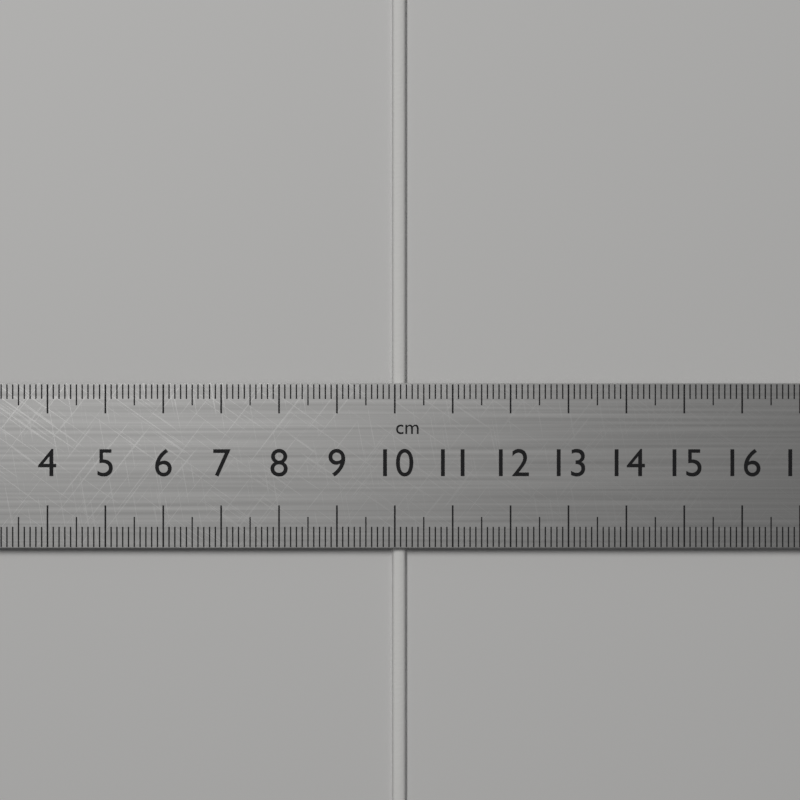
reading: 10.2 cm
